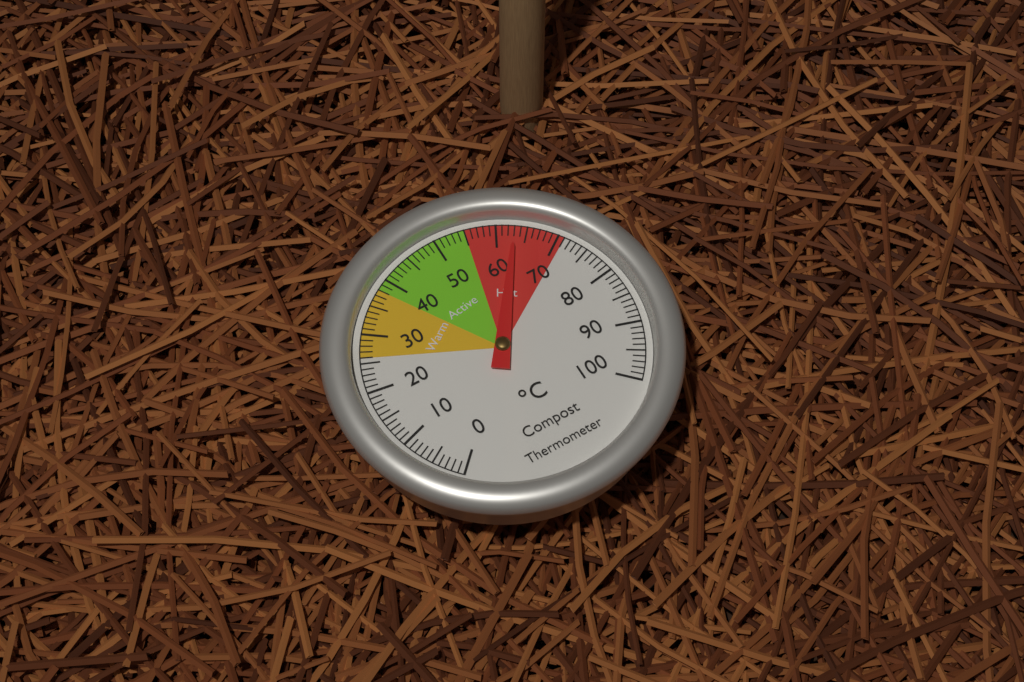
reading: 63 °C
